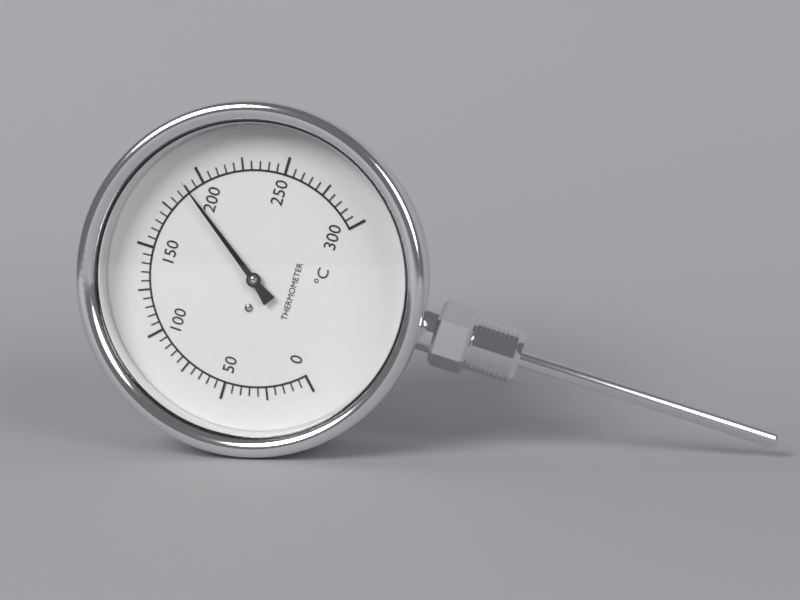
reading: 190 °C
